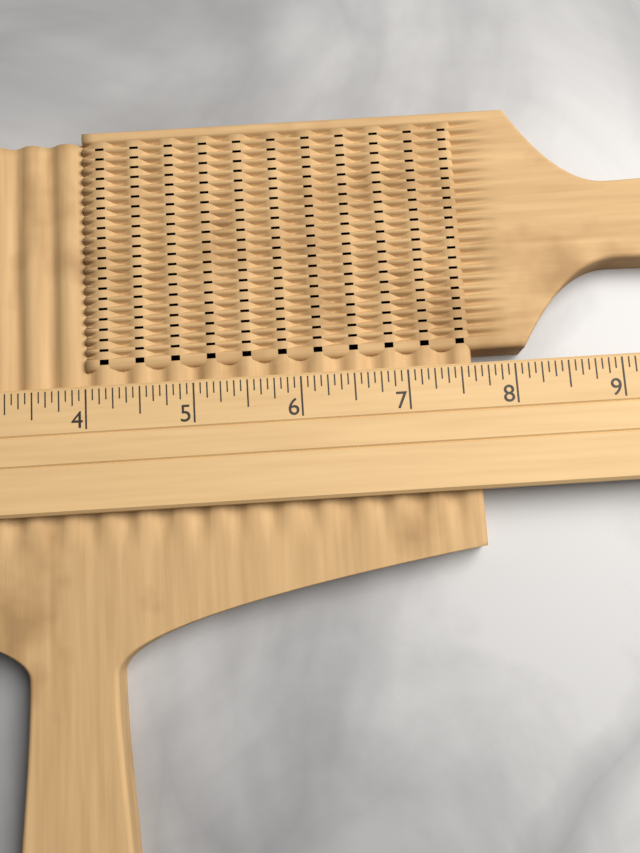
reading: 7.6250 (no unit)
